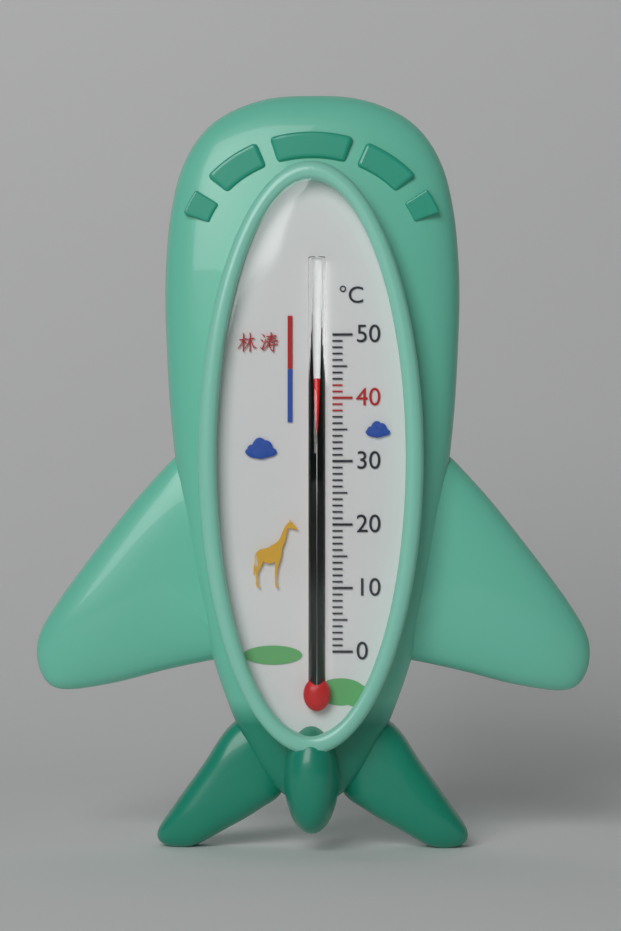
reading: 43 °C
